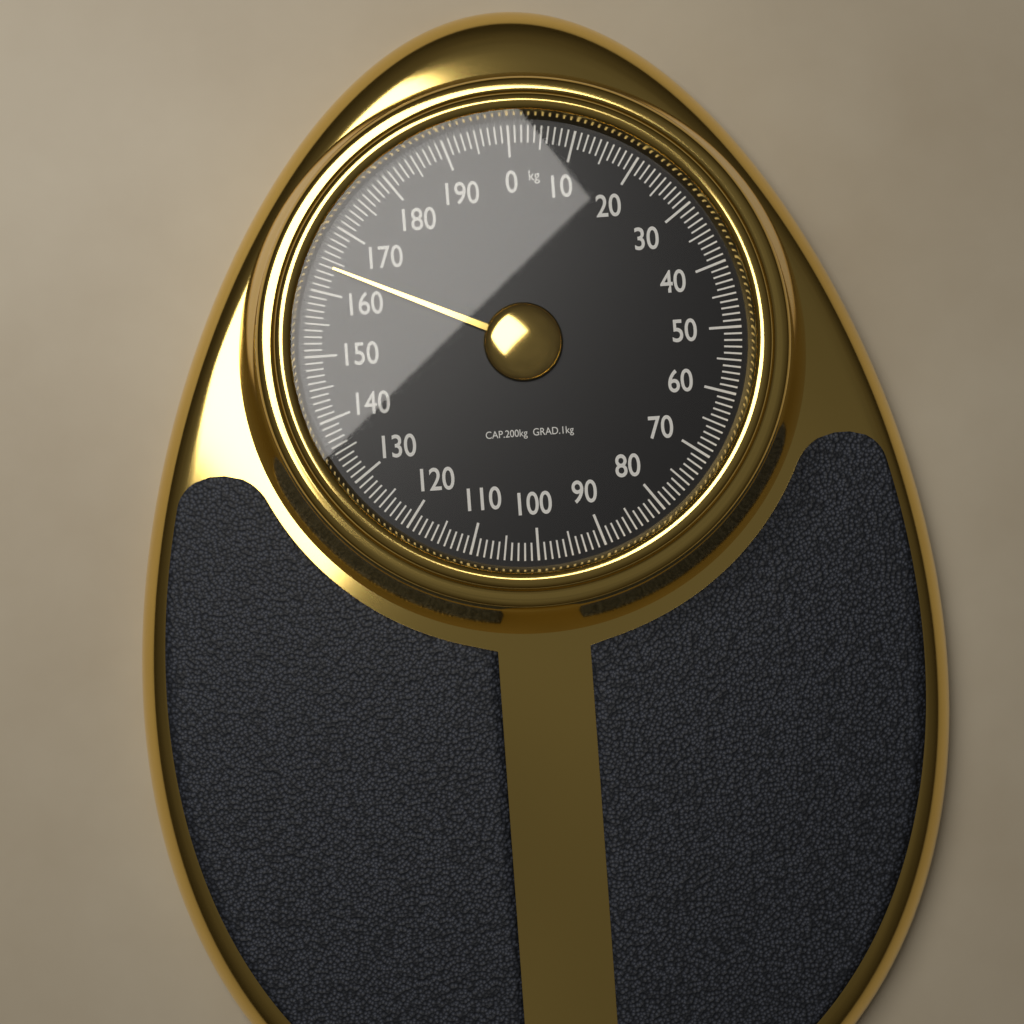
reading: 164 kg
